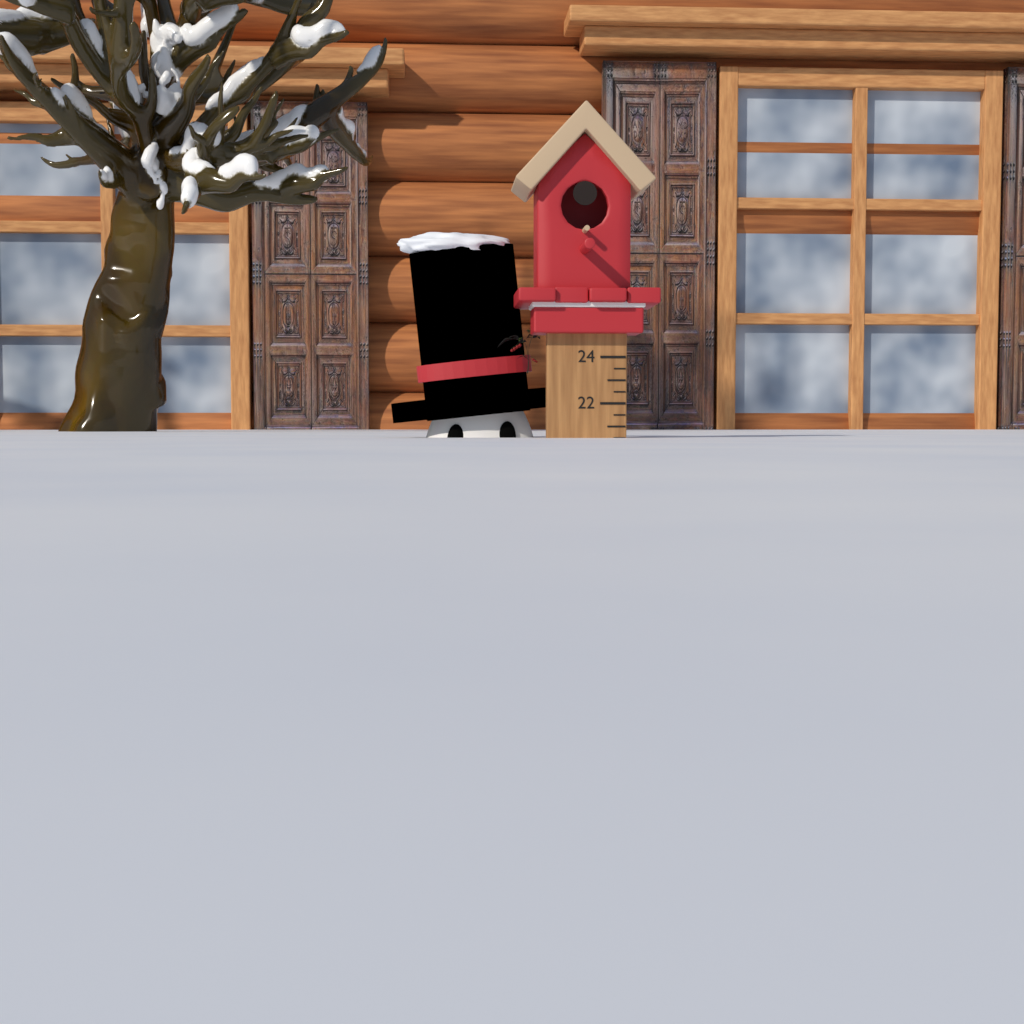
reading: 20.5 (no unit)
